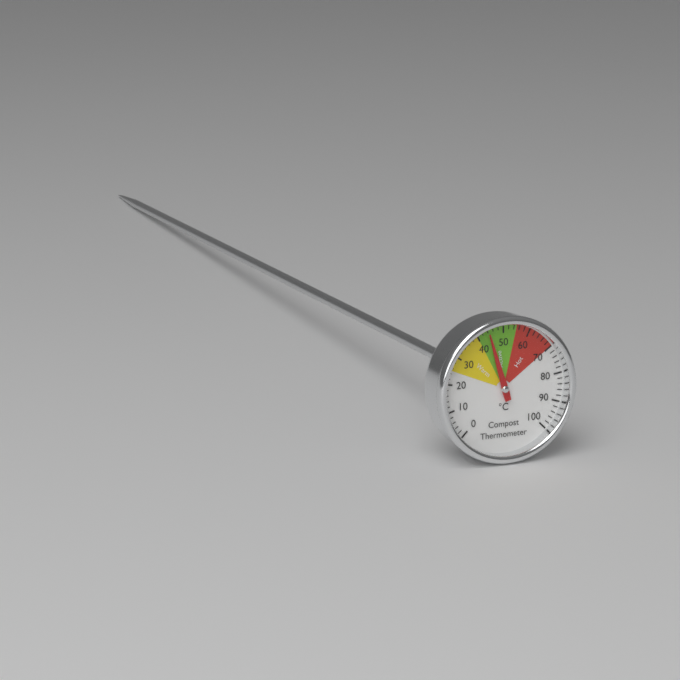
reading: 44 °C
